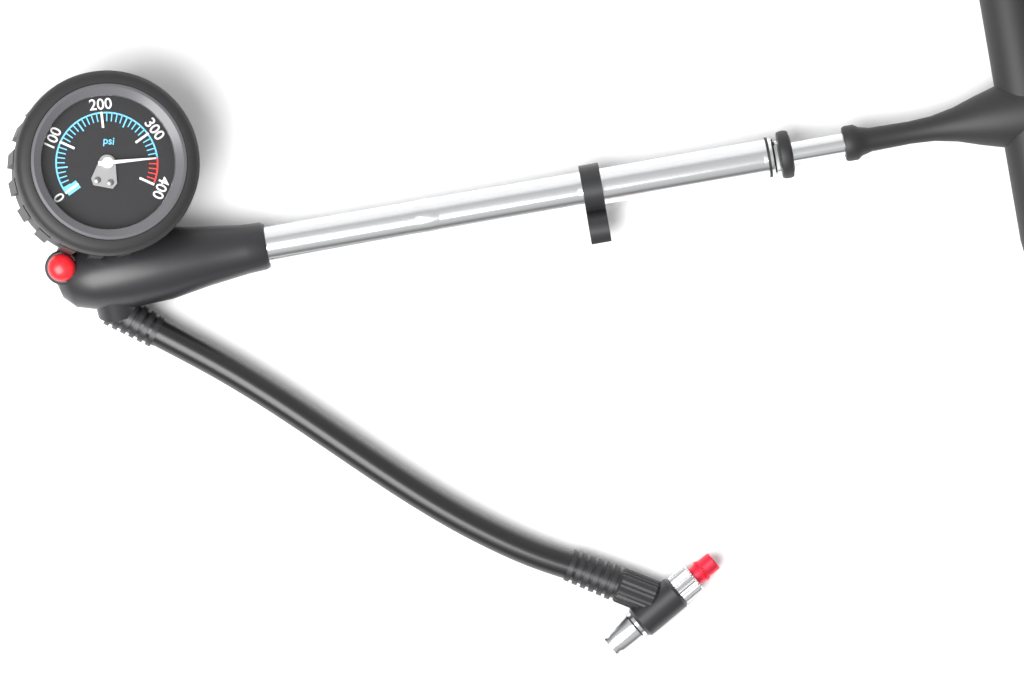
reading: 350 psi
